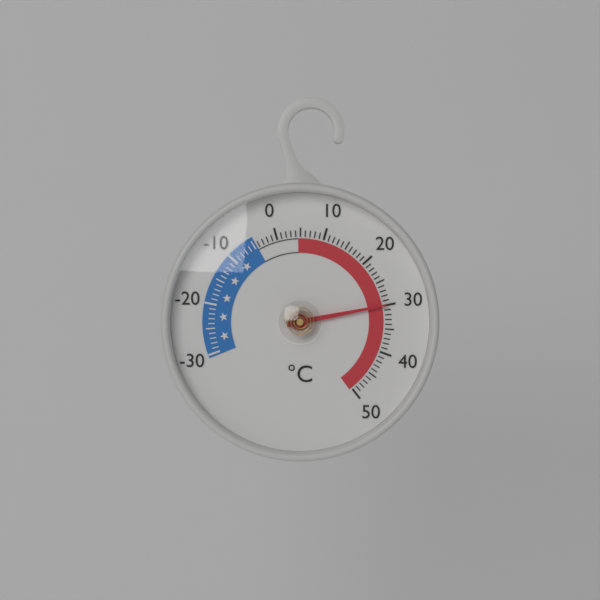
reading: 30 °C
